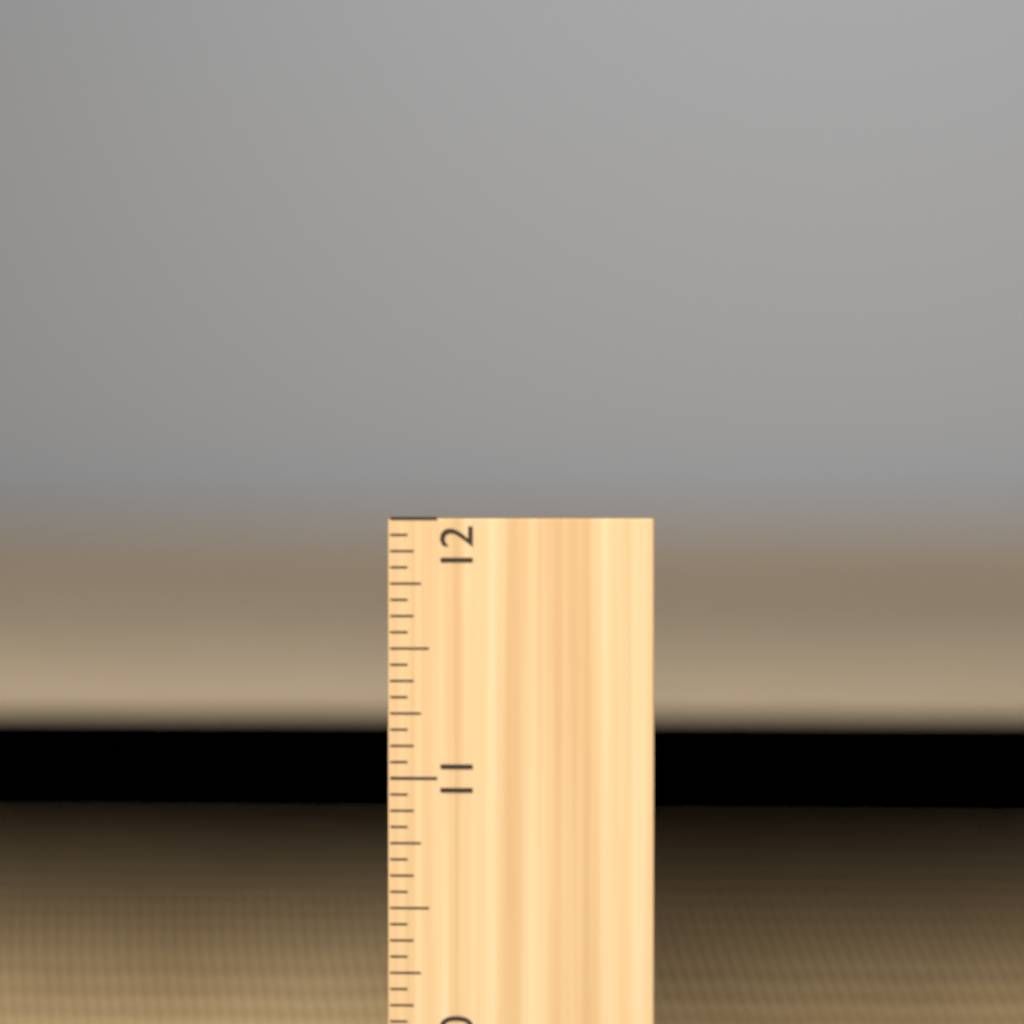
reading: 10.8125 in
